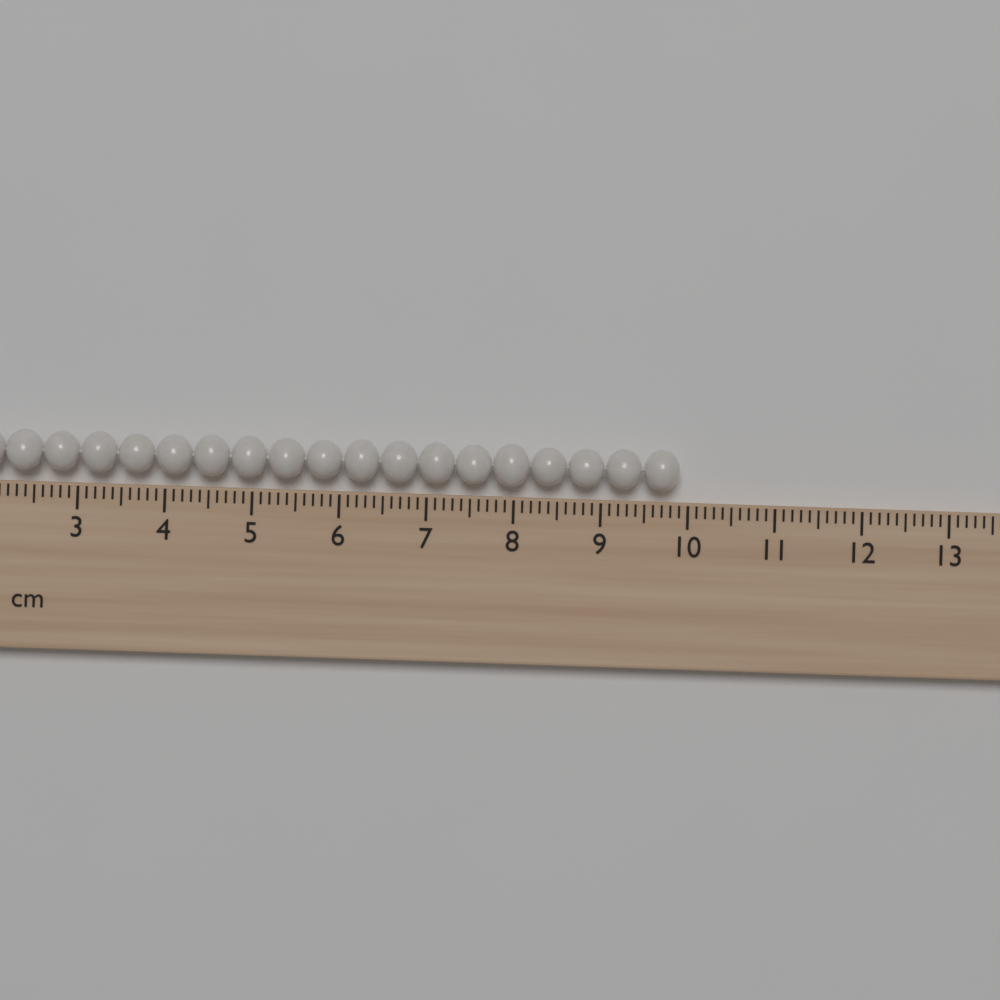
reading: 9.9 cm
